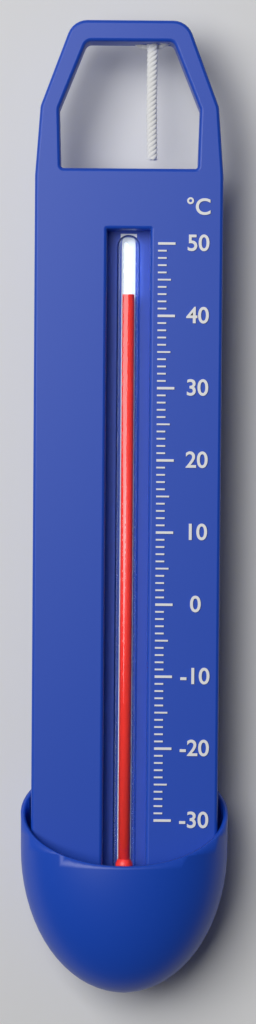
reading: 43 °C
